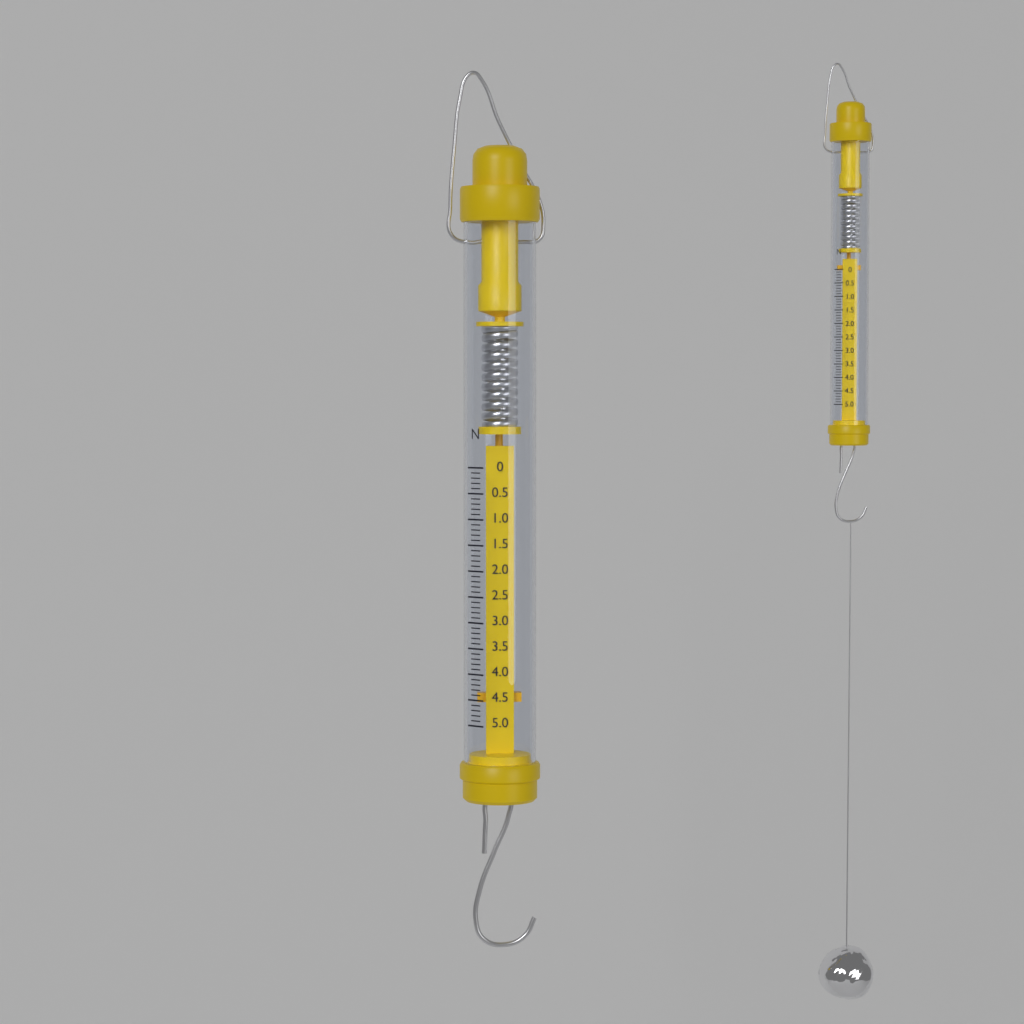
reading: 4.6 N
